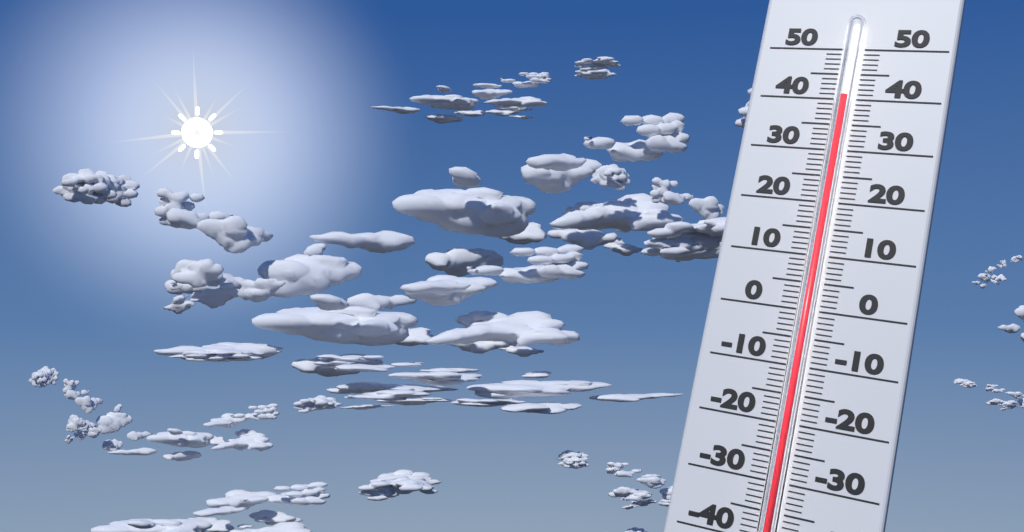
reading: 40 (no unit)
